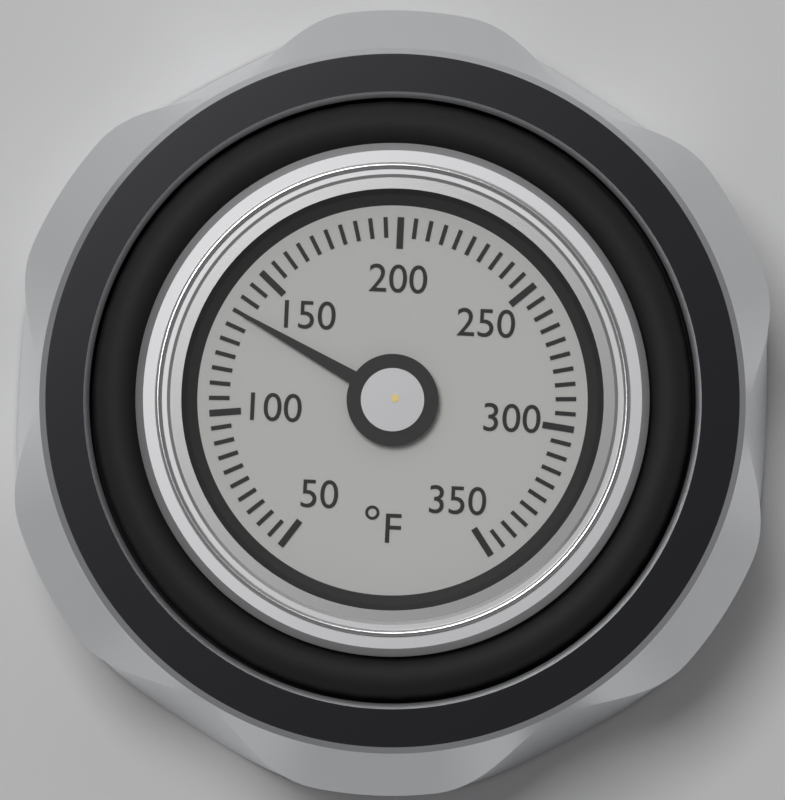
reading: 135 °F
